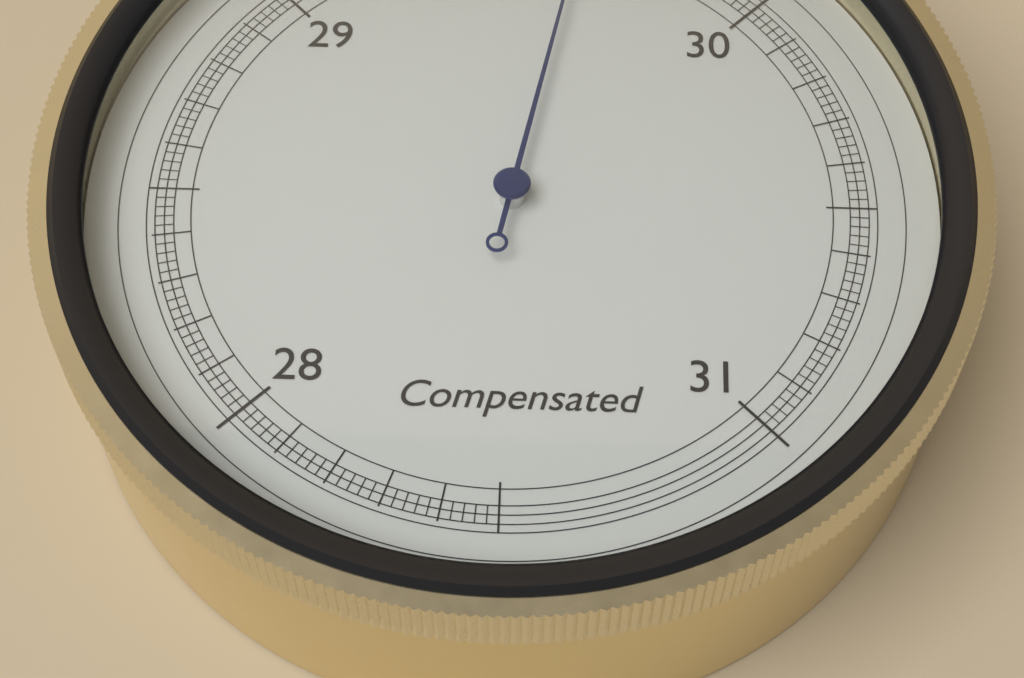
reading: 29.62 inHg
